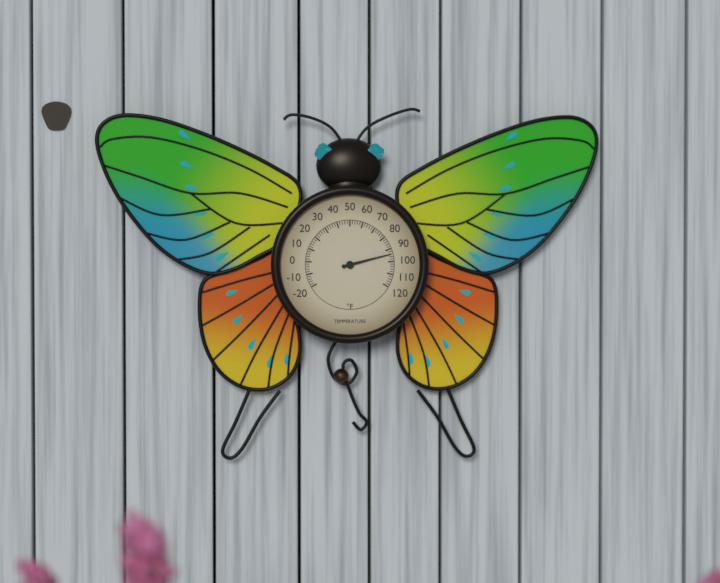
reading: 94 °F
